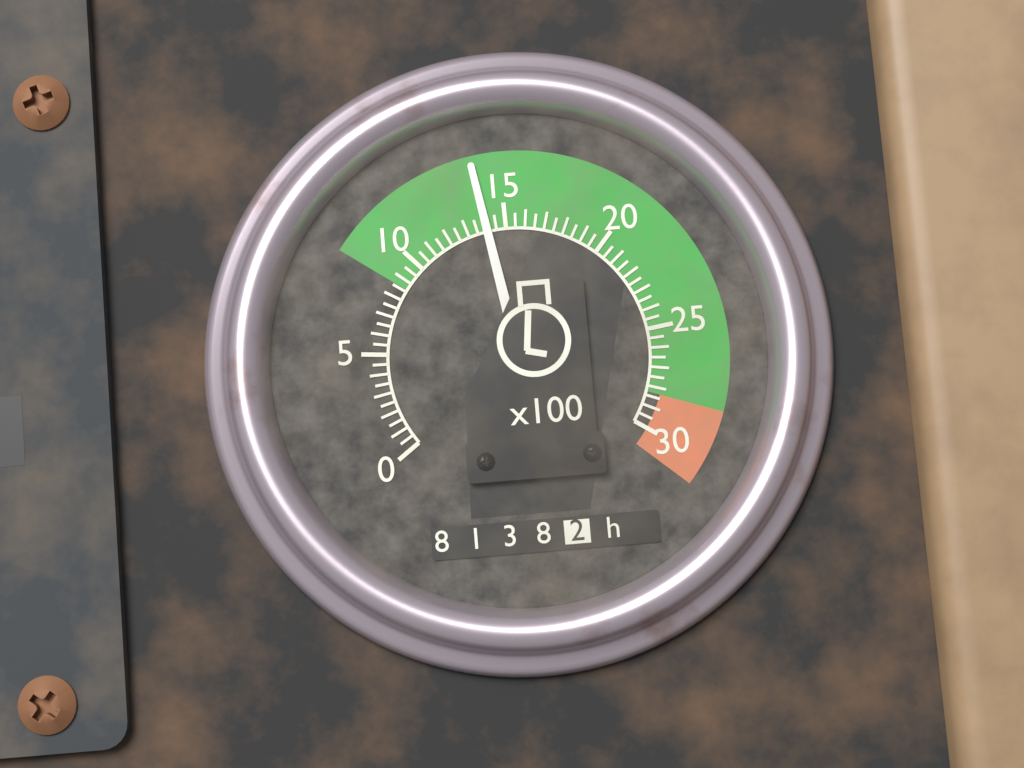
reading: 14.0 x100 rpm
